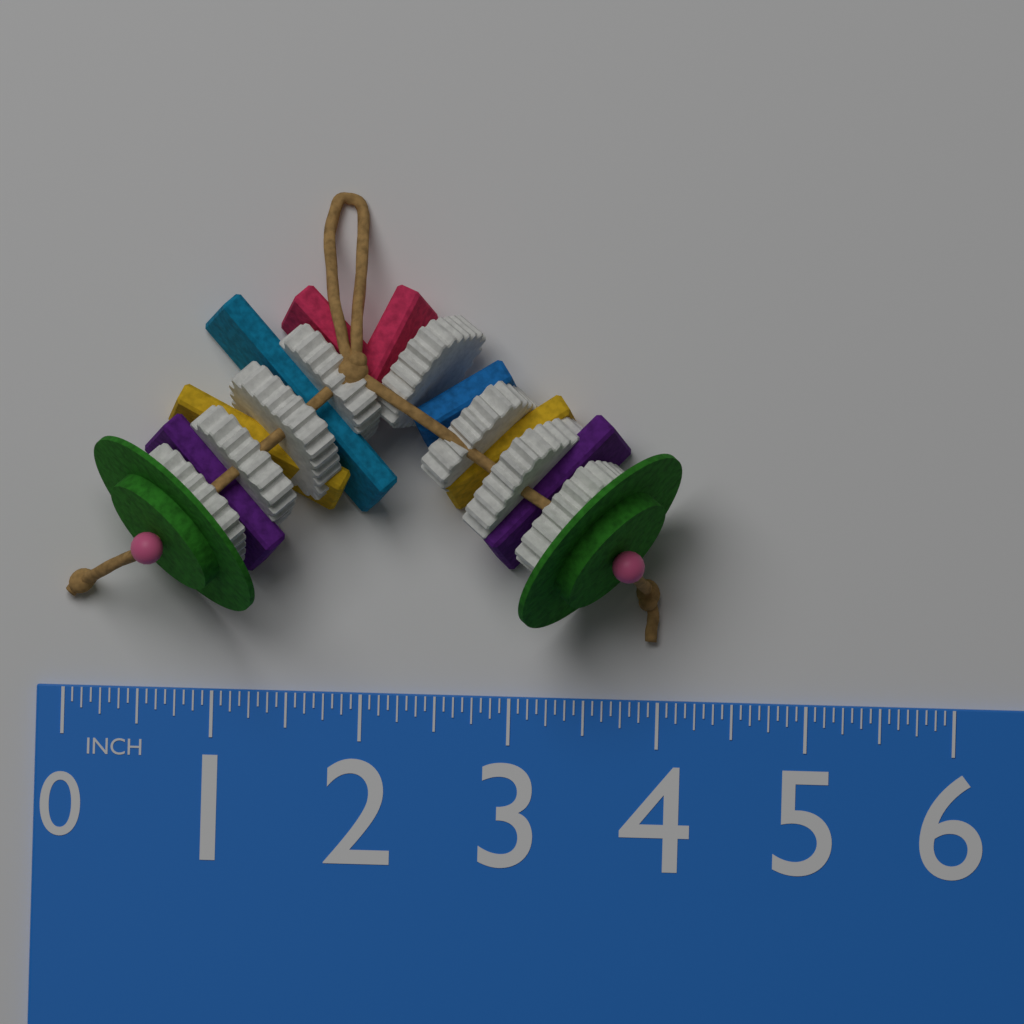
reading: 4.1250 in
